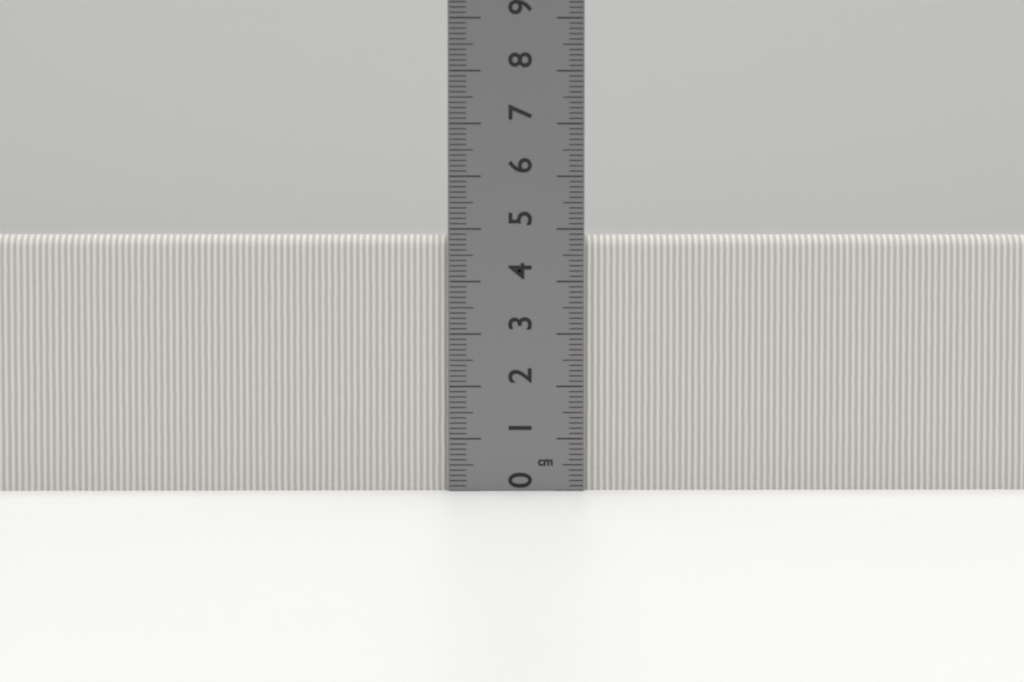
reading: 4.9 cm
